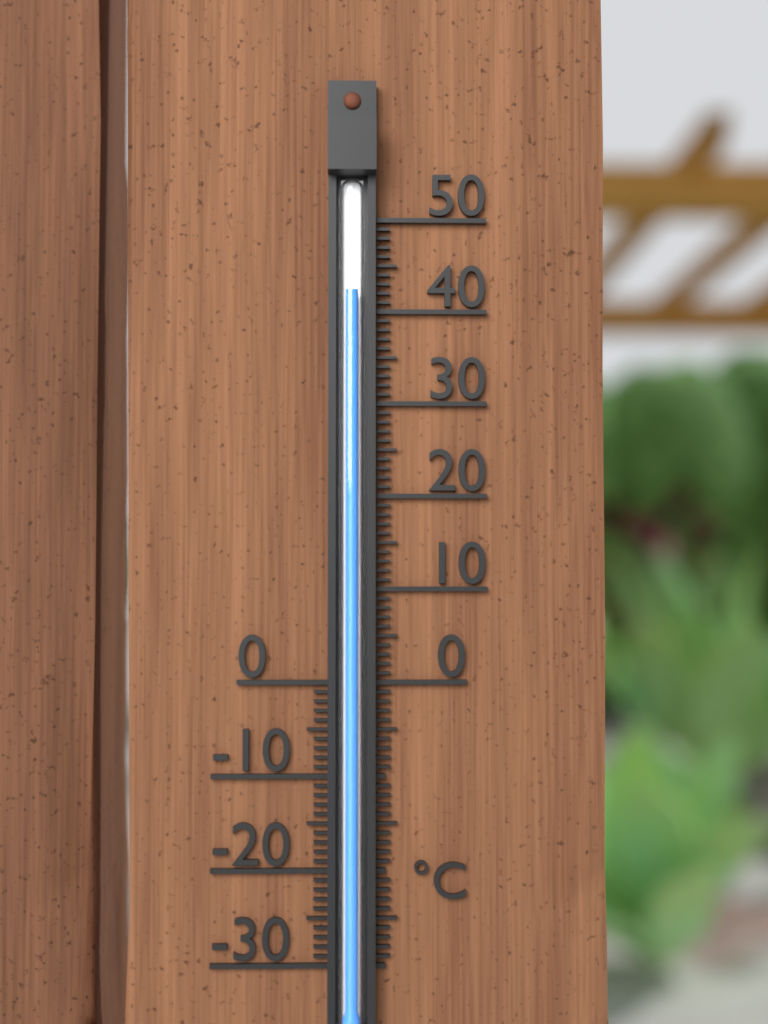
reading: 42 °C
